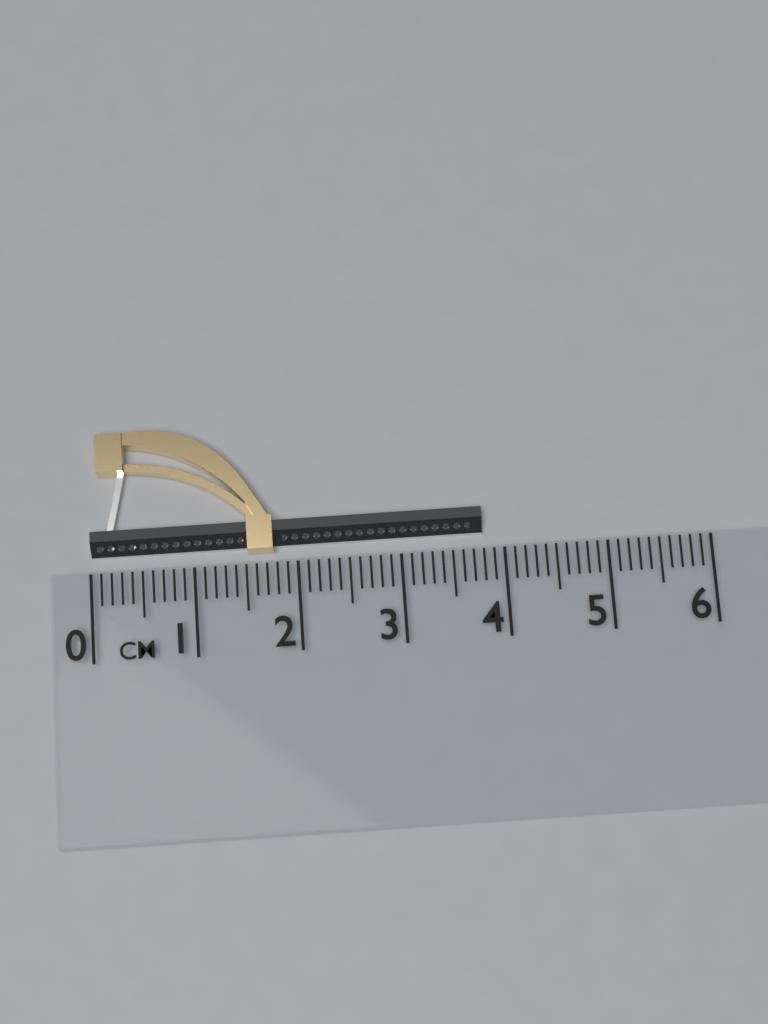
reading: 3.8 cm
